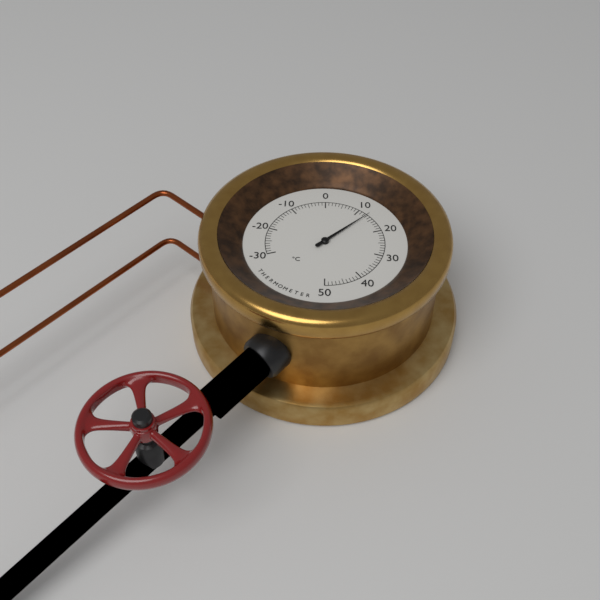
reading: 13 °C
